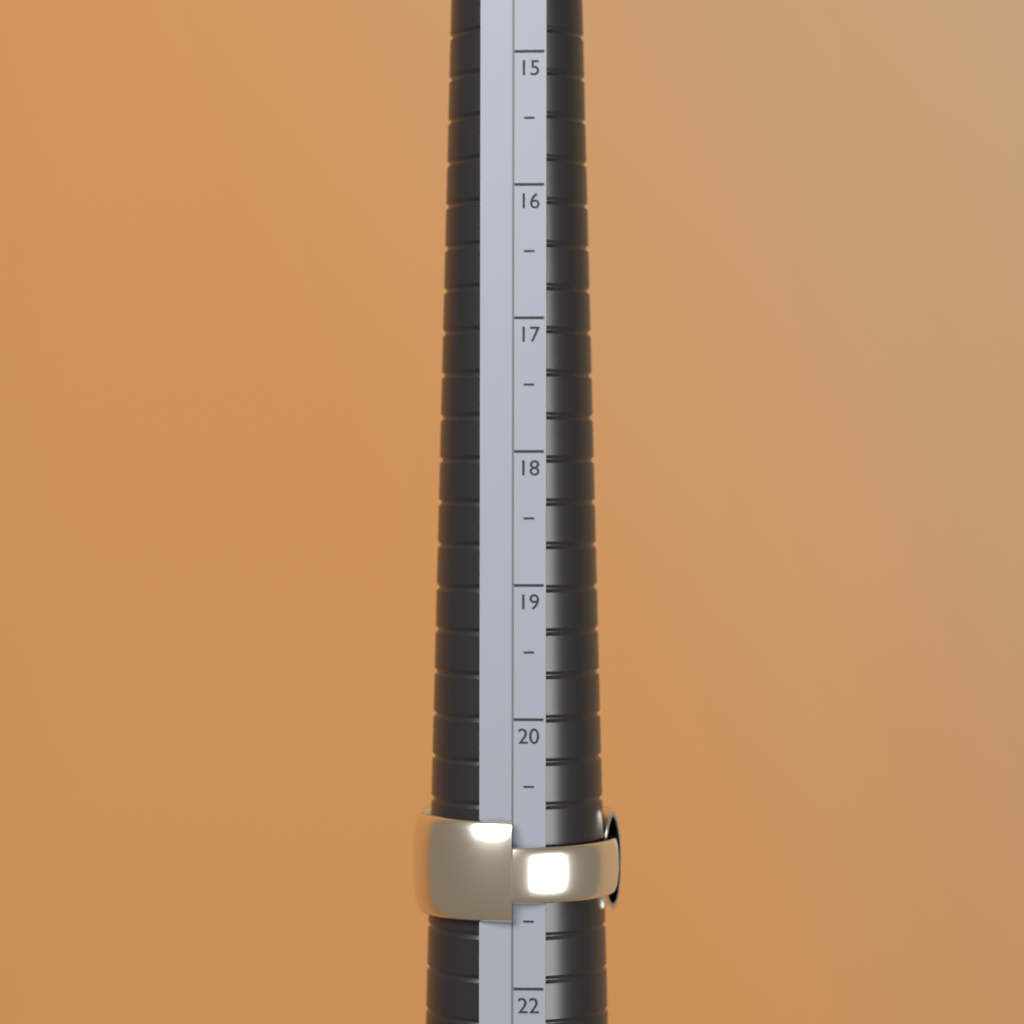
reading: 21.5 (no unit)
